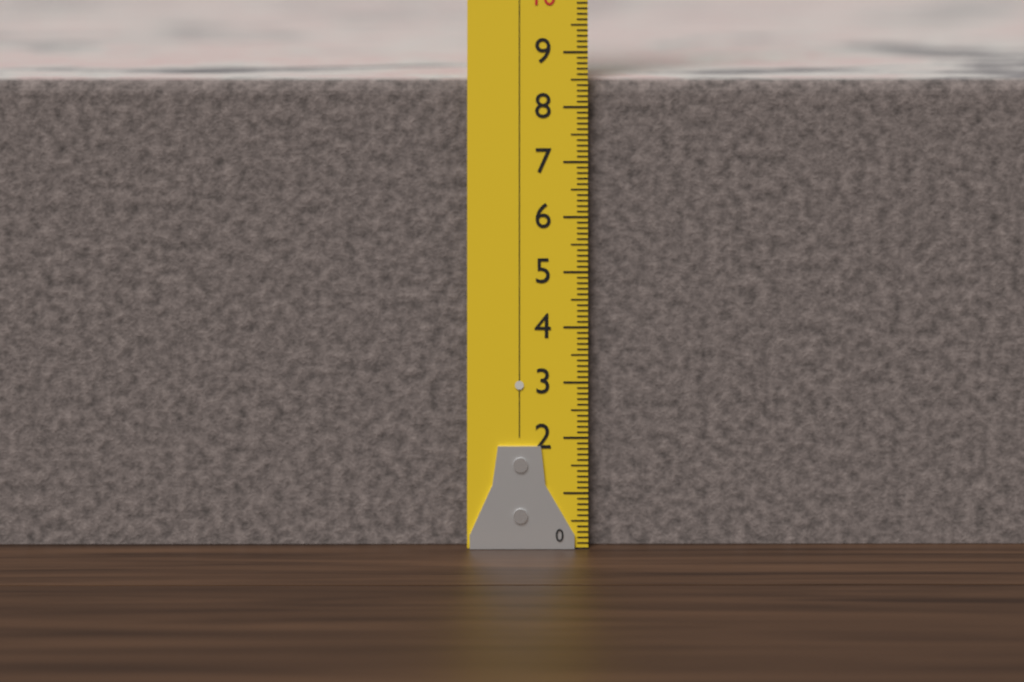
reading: 8.5 (no unit)
